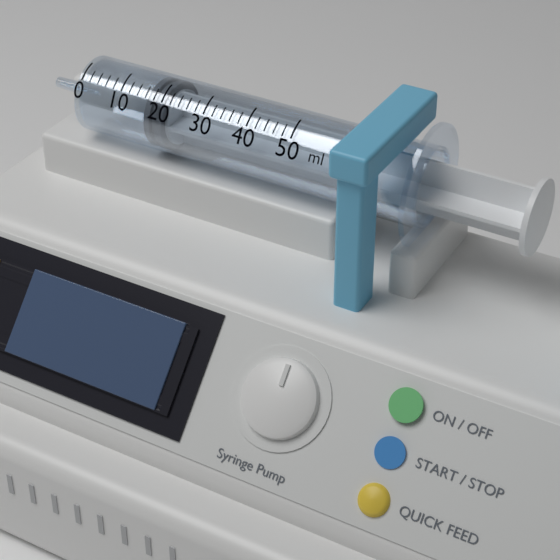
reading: 16 ml
